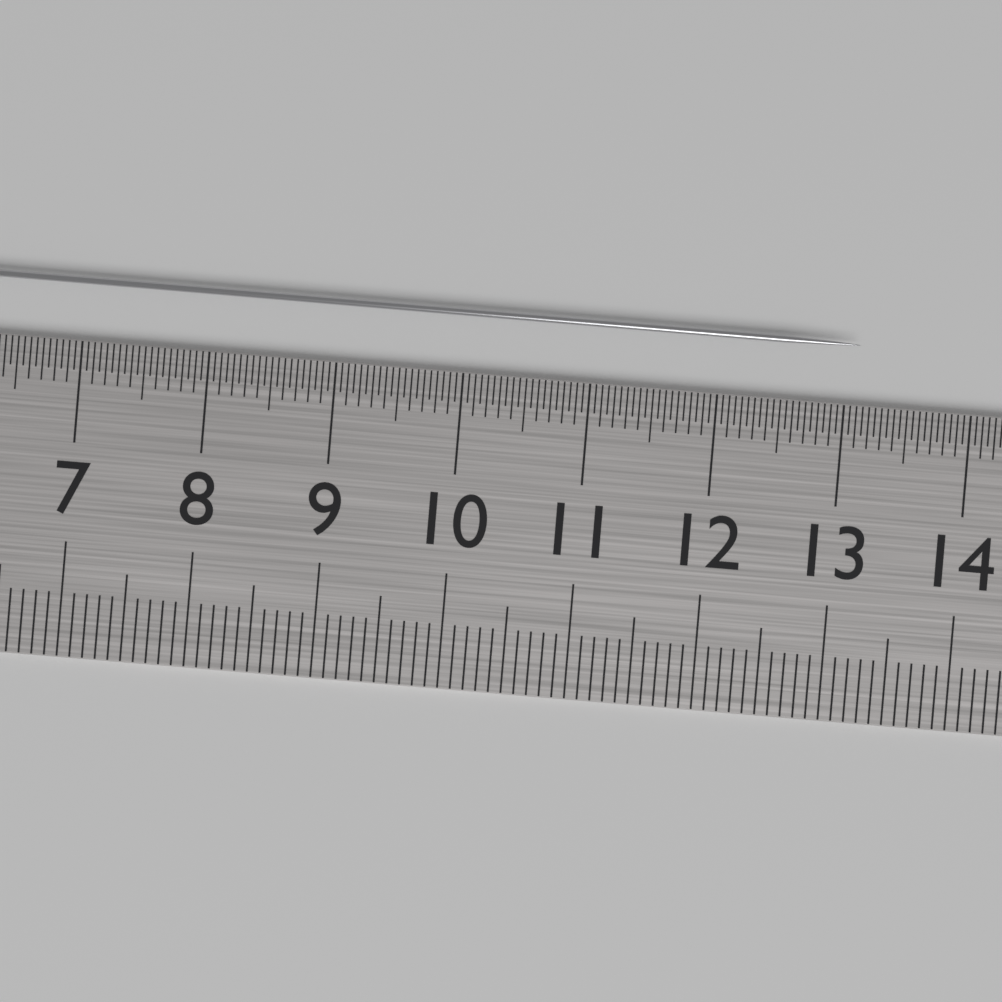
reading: 13.10 cm
